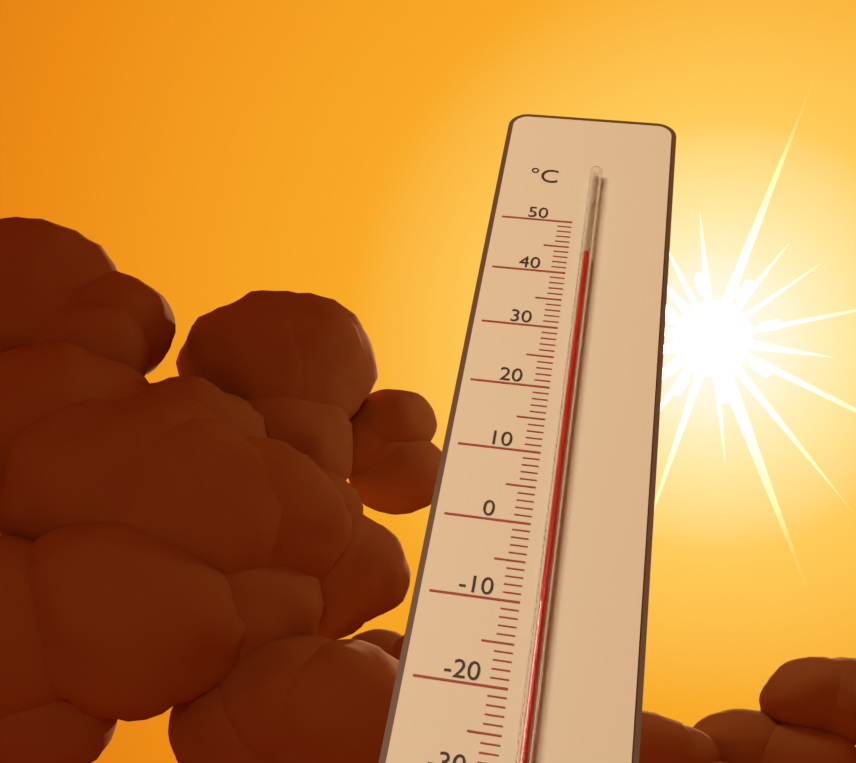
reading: 43 °C
